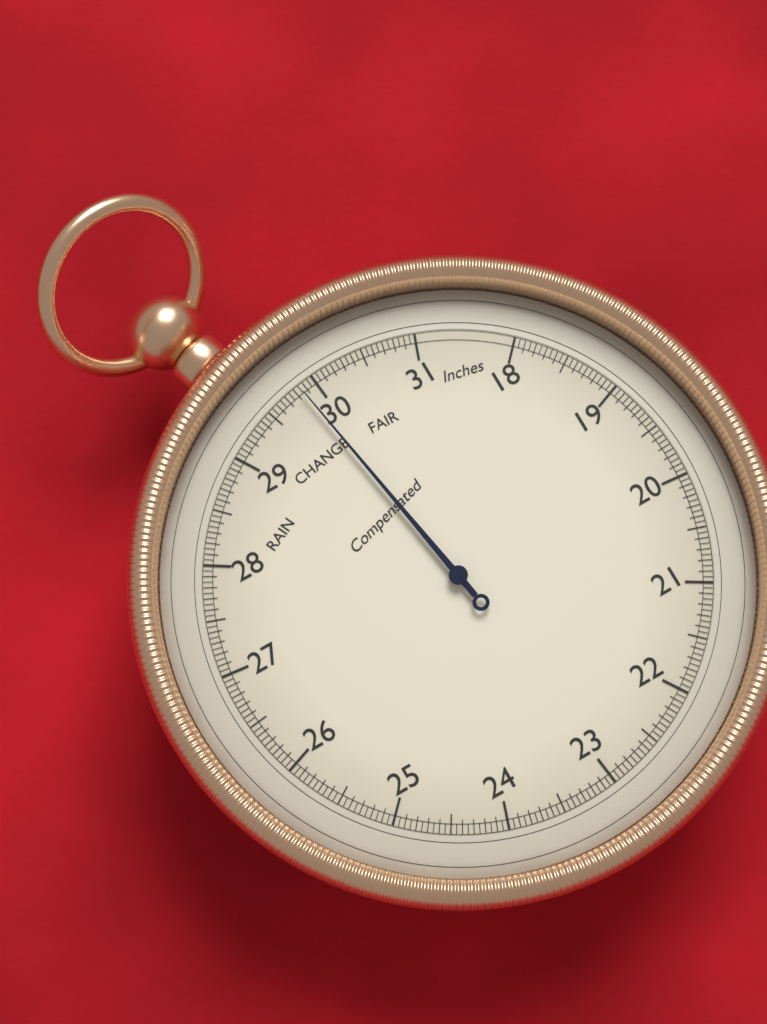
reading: 29.85 inHg
